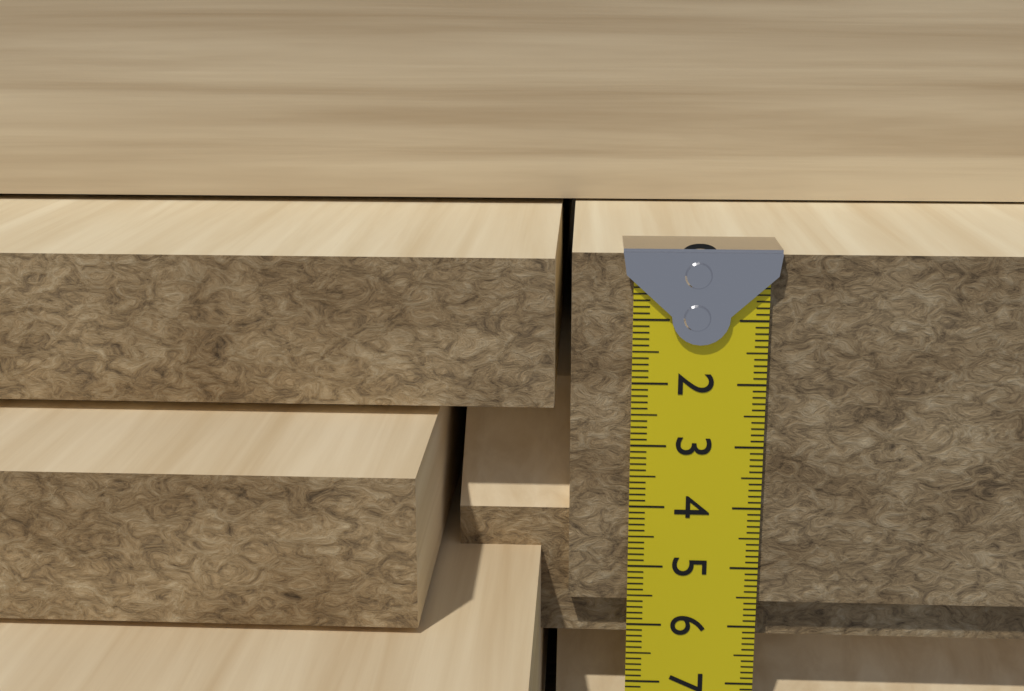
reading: 5.6 cm
